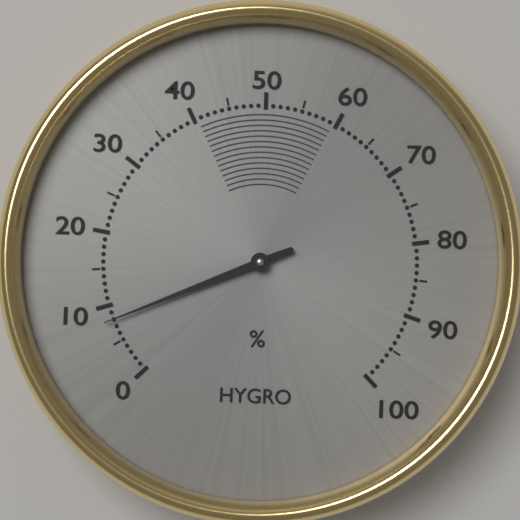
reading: 8 %
